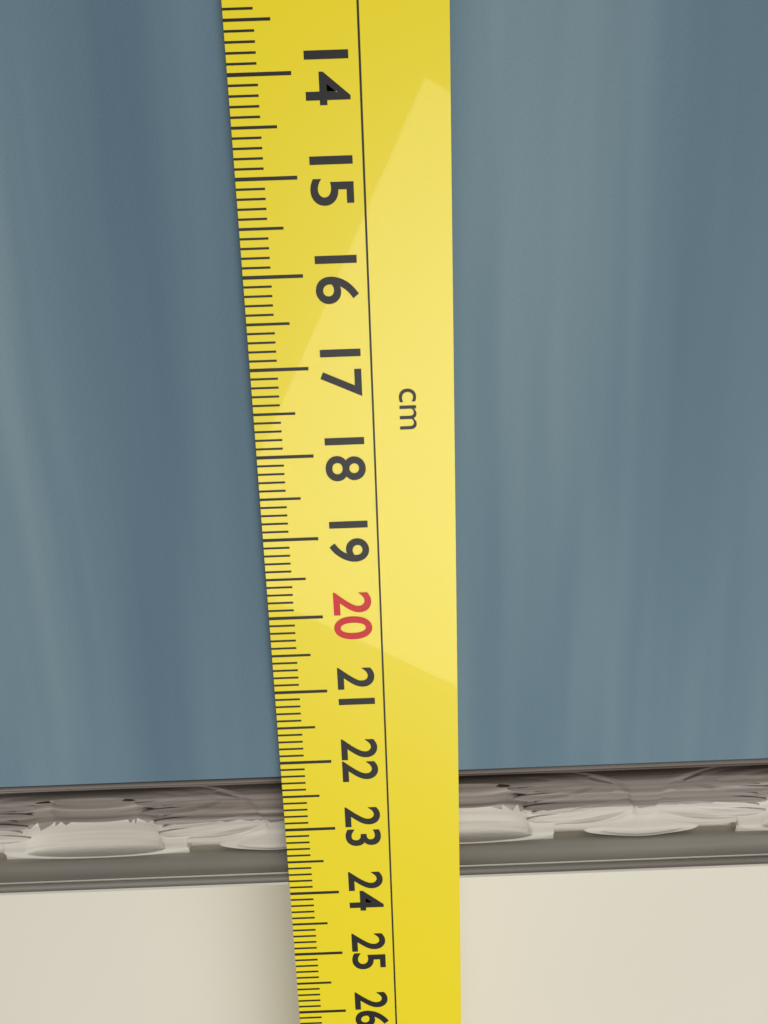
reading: 23.9 cm
